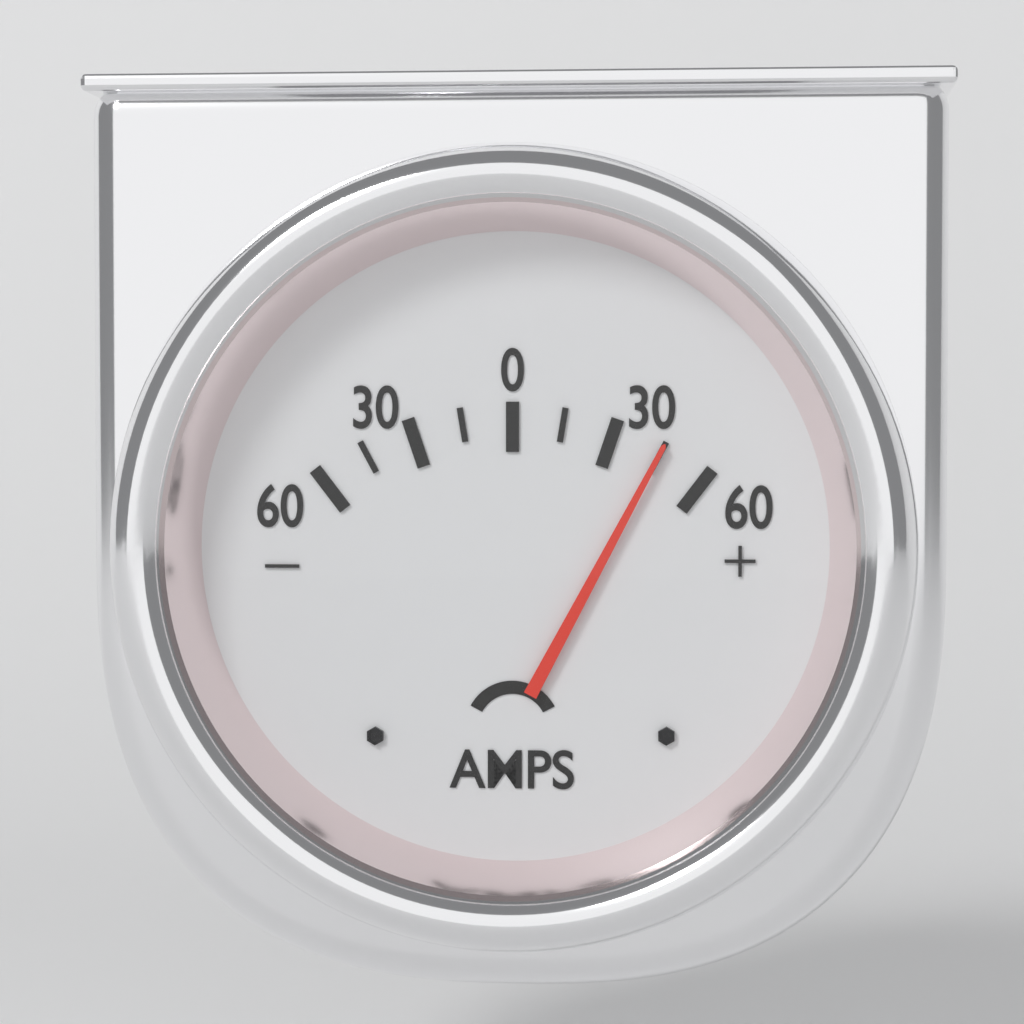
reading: 45 A
